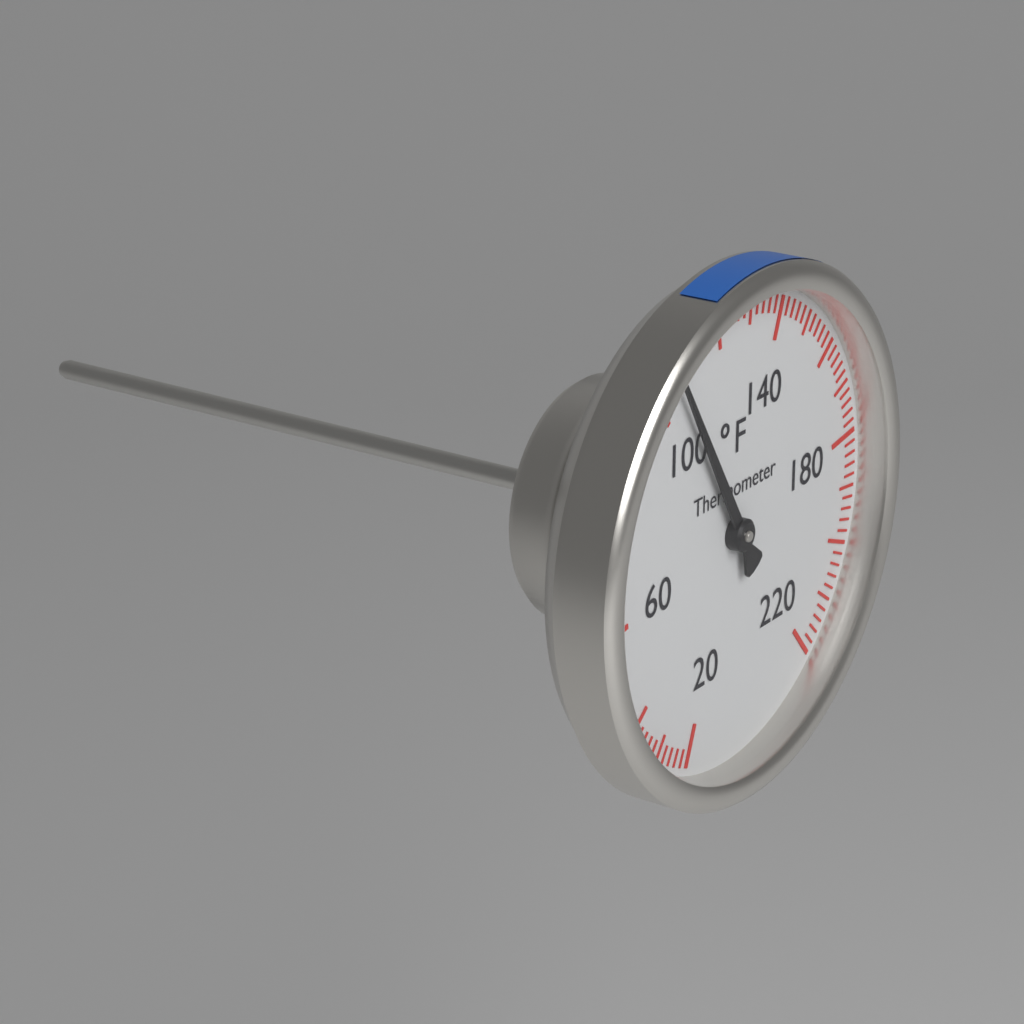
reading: 106 °F
